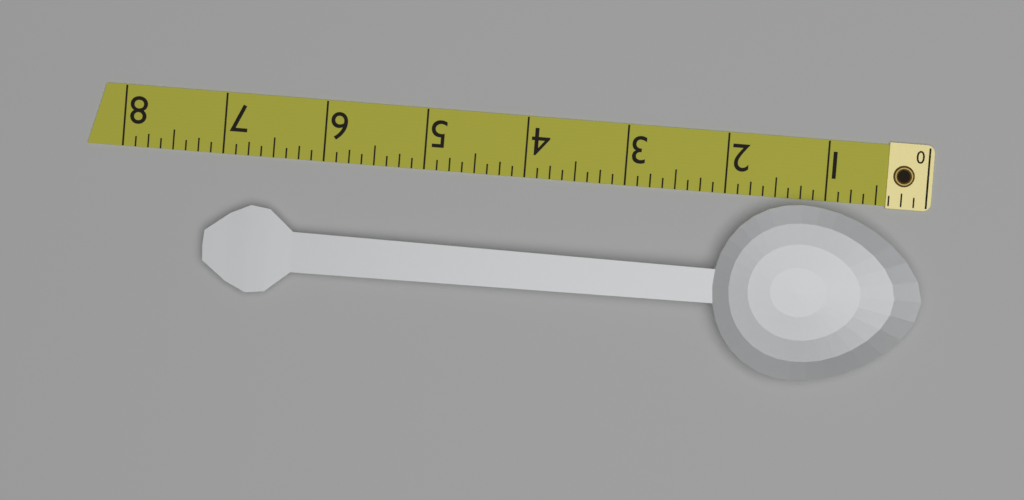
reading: 7.125 (no unit)
